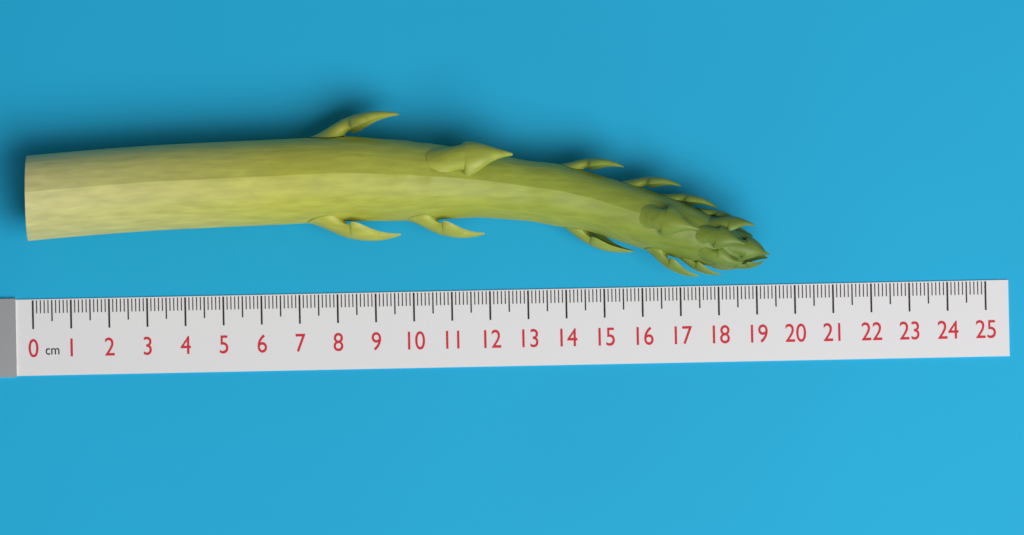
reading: 19.3 cm
